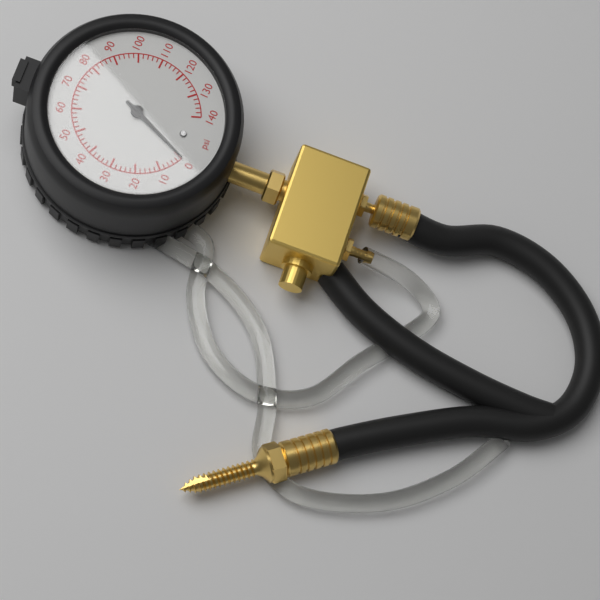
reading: 0 psi
